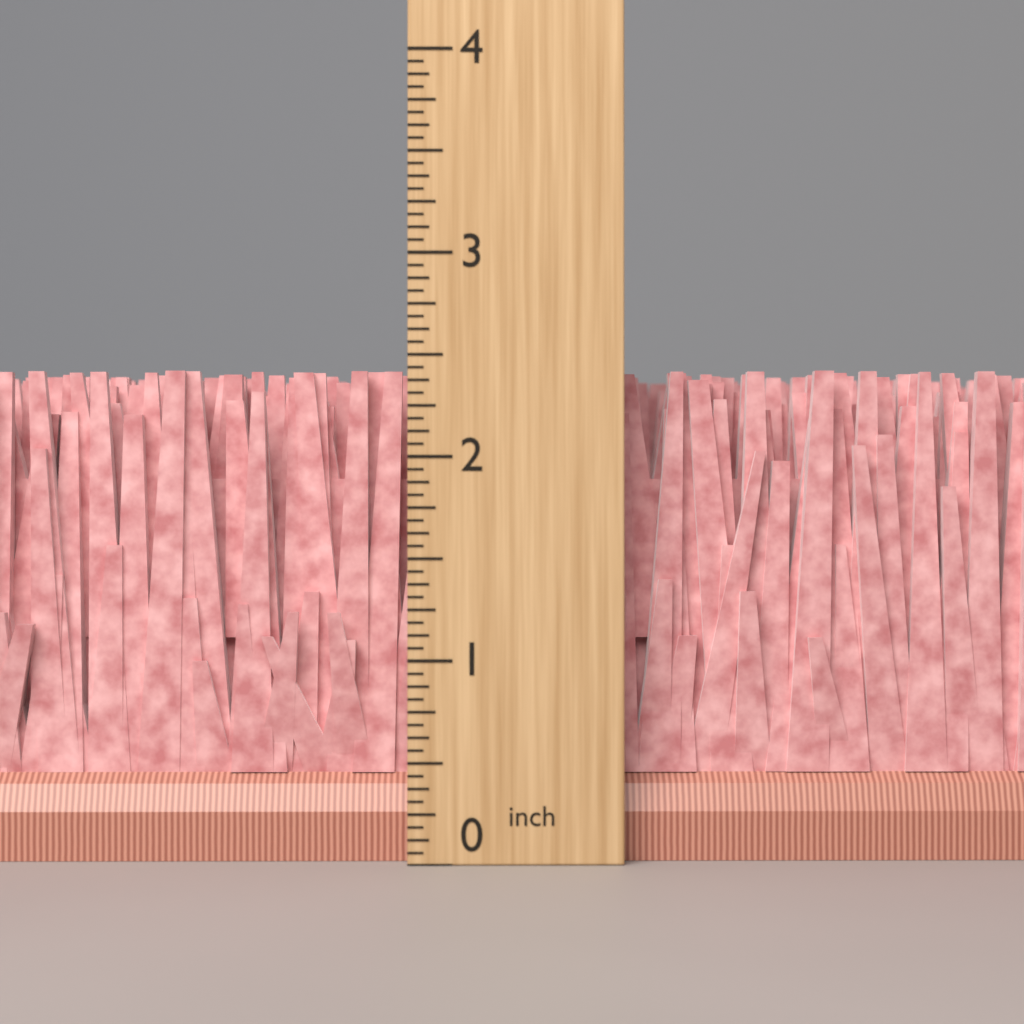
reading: 2.4375 inch
